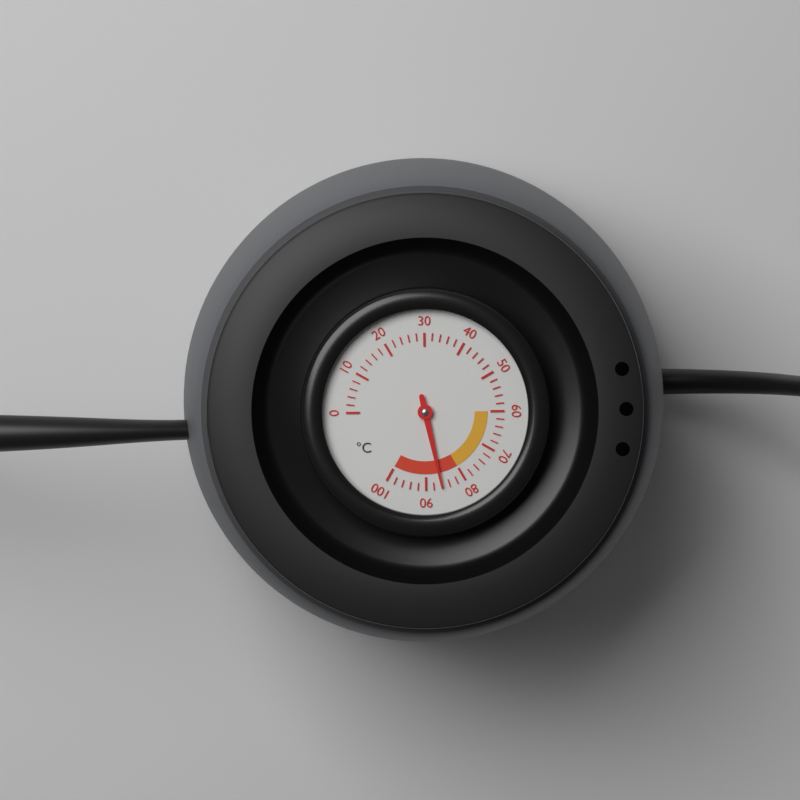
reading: 86 °C
